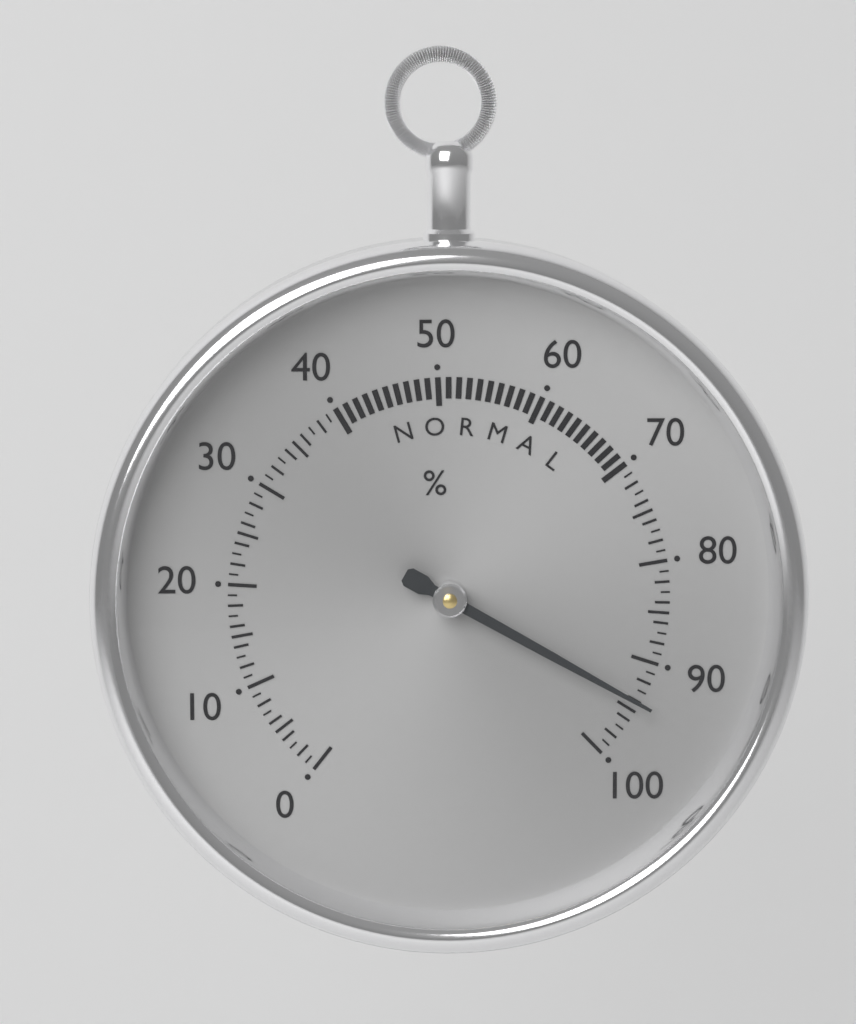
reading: 94 %
